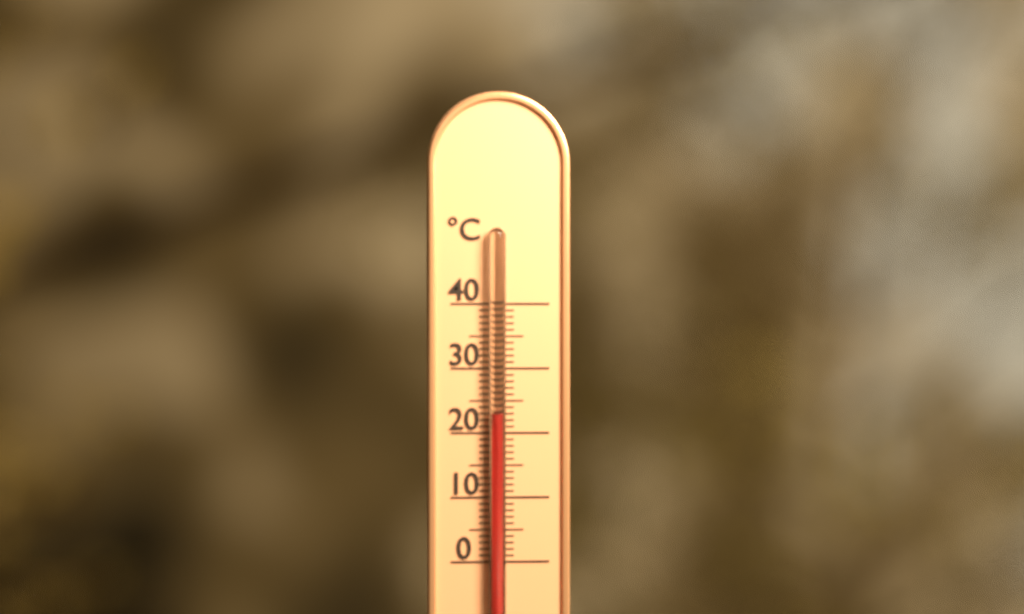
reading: 23 °C
